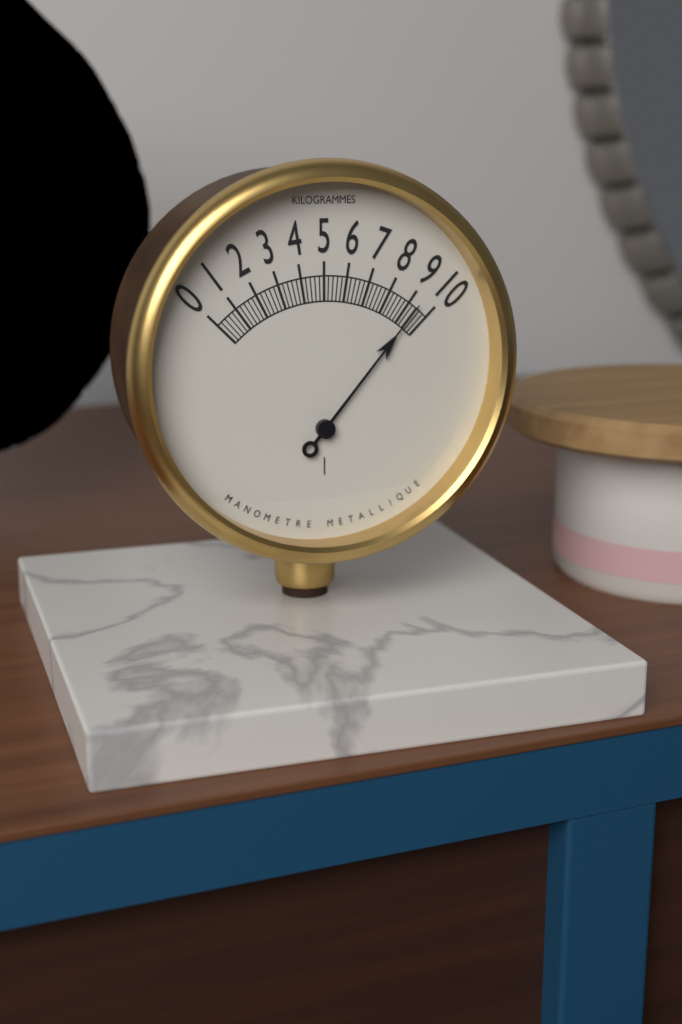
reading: 9.4 kg
